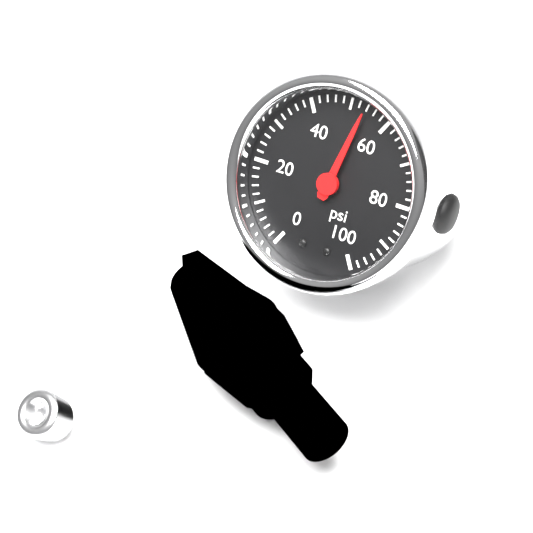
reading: 54 psi
